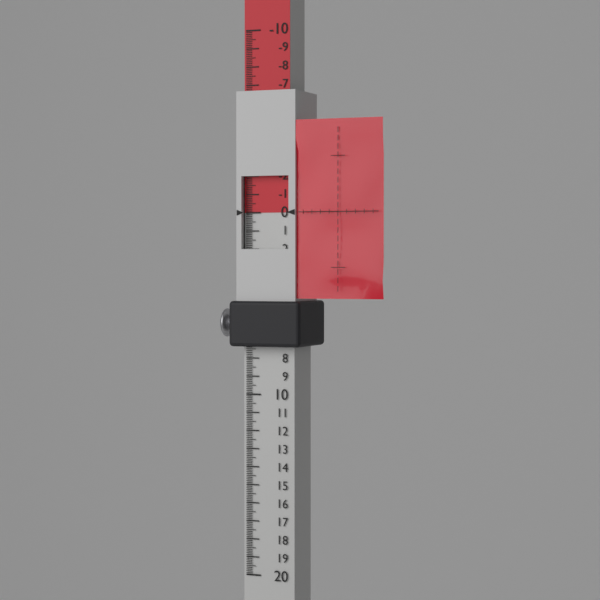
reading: 0.0 (no unit)
